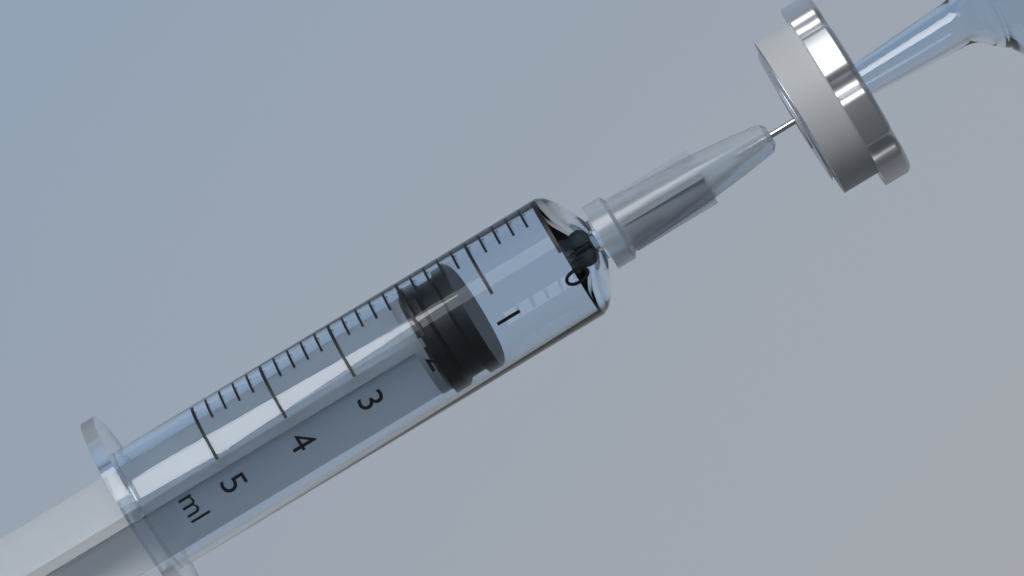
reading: 1.4 ml
